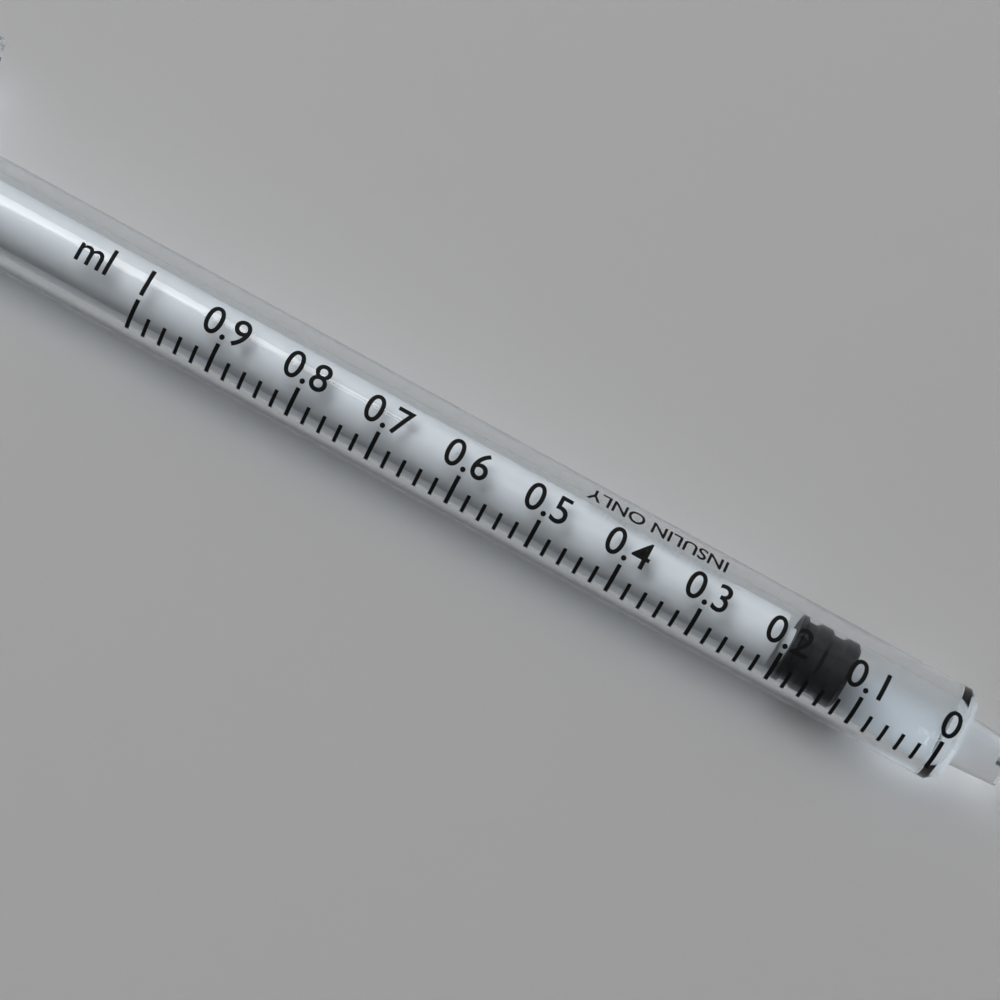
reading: 0.12 ml
